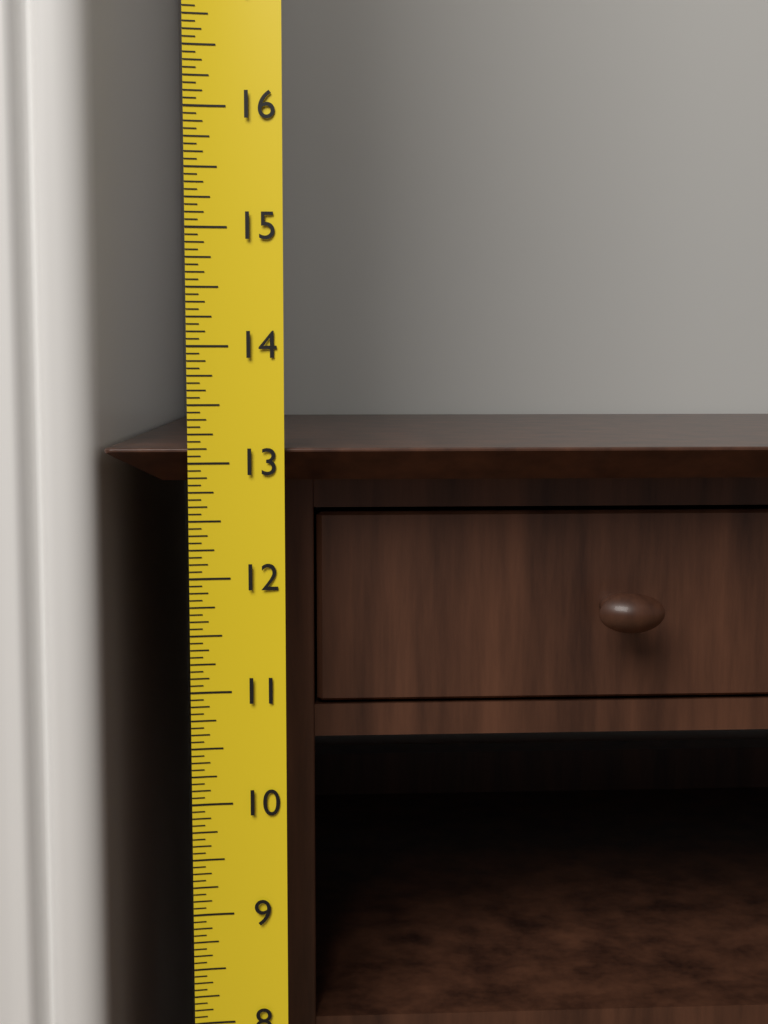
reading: 13.1250 (no unit)
